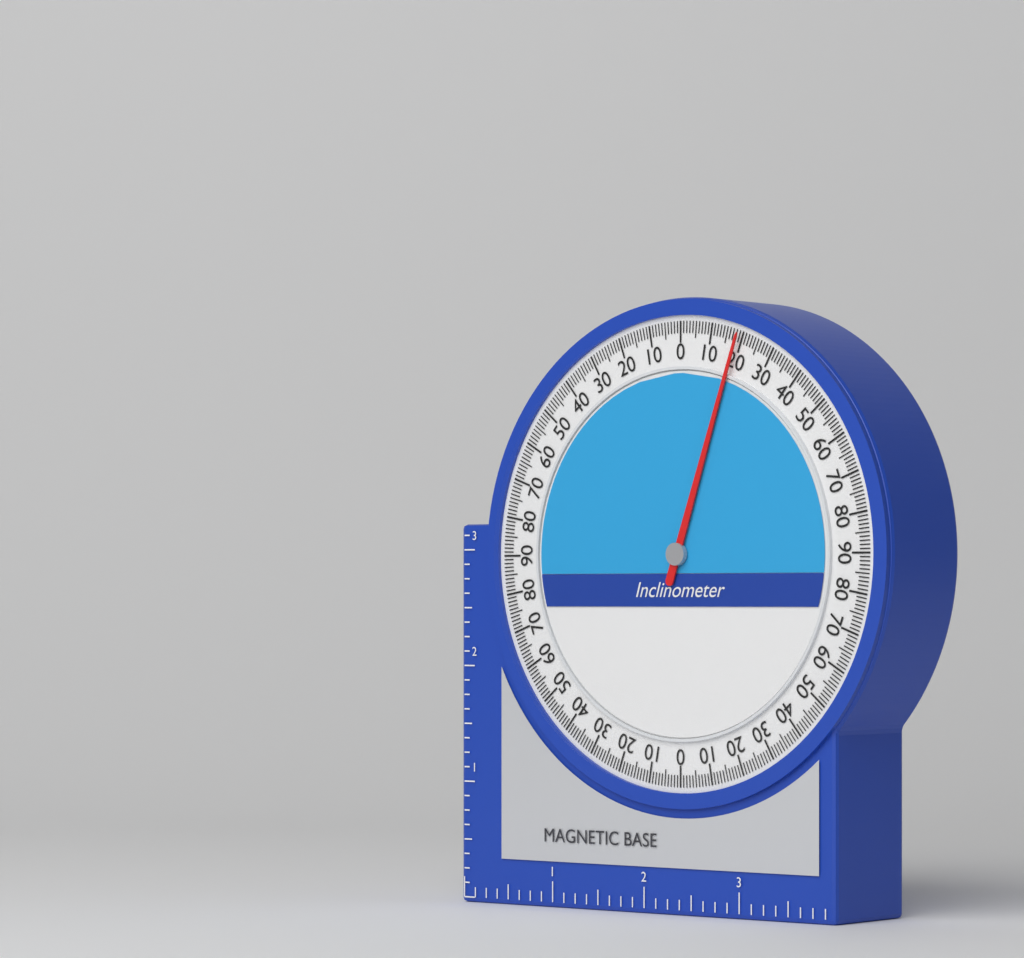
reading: 19 (no unit)
